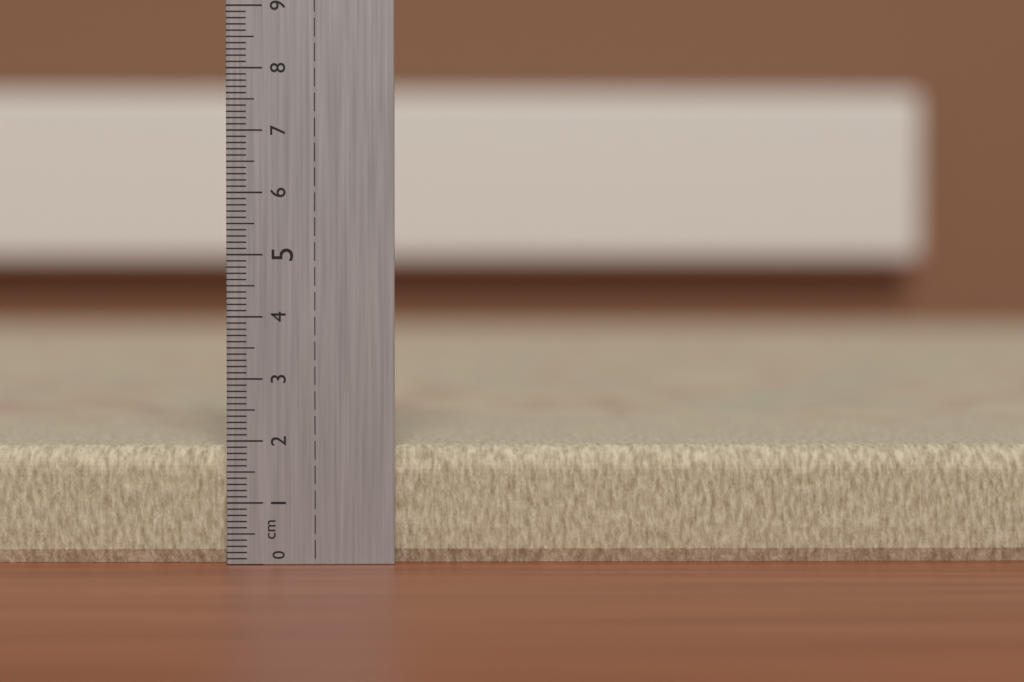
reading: 1.9 cm
